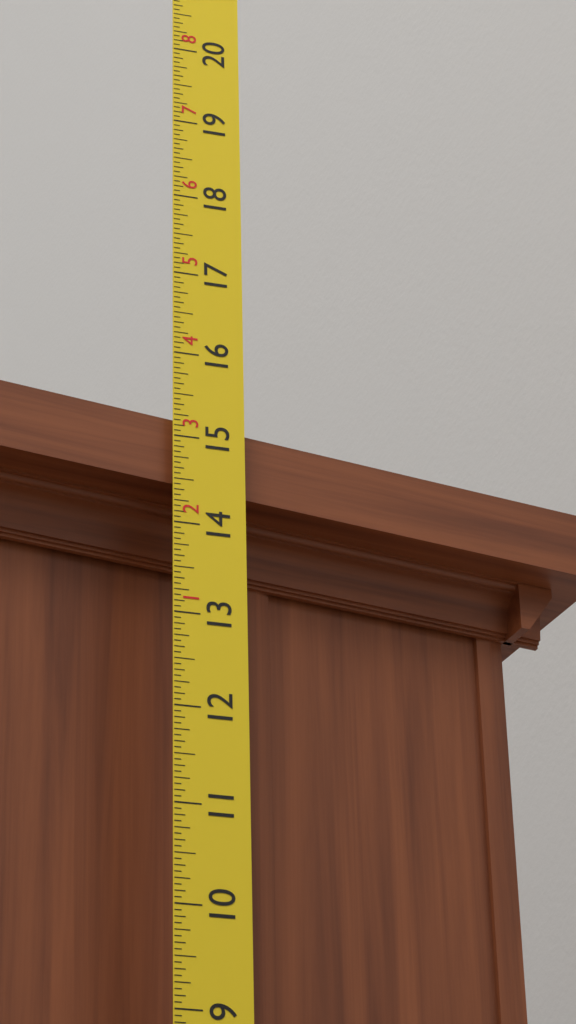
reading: 15.2500 in
